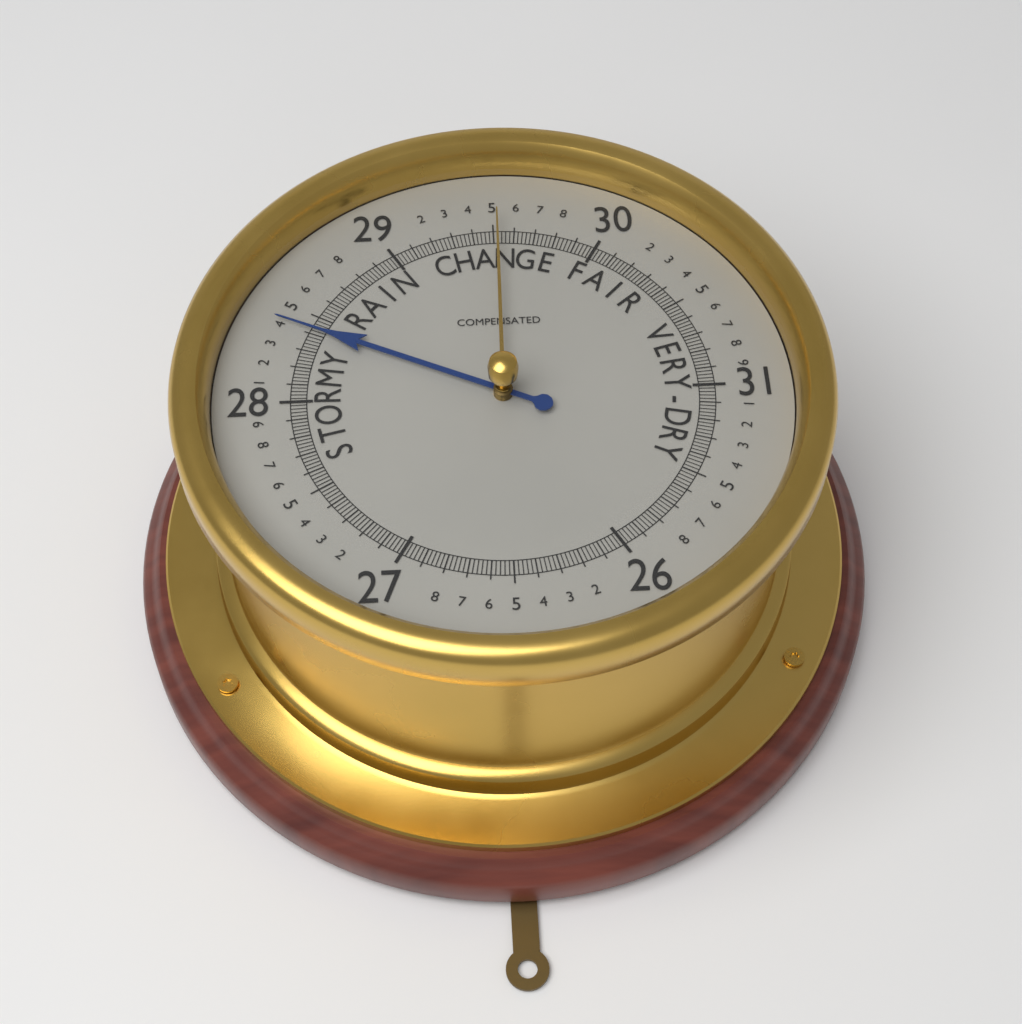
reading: 28.42 (no unit)
